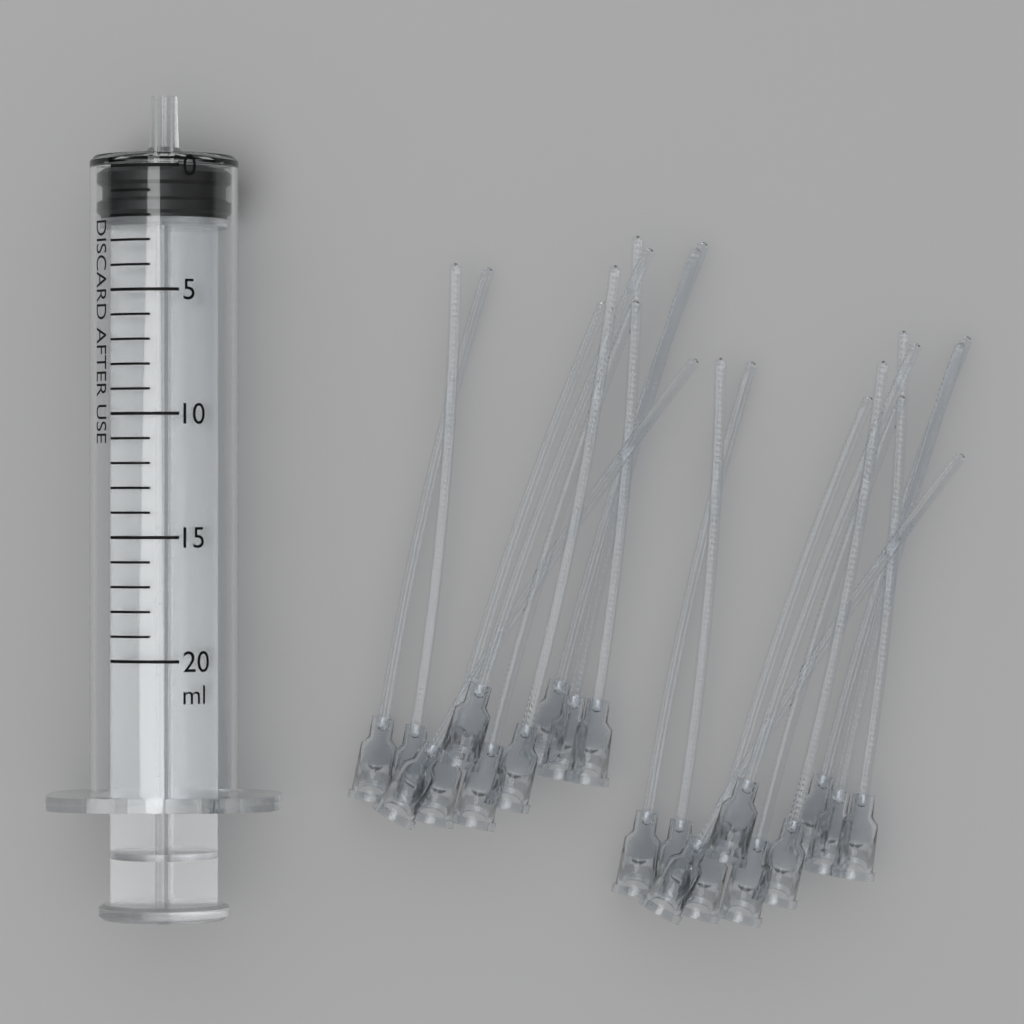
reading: 0 ml
